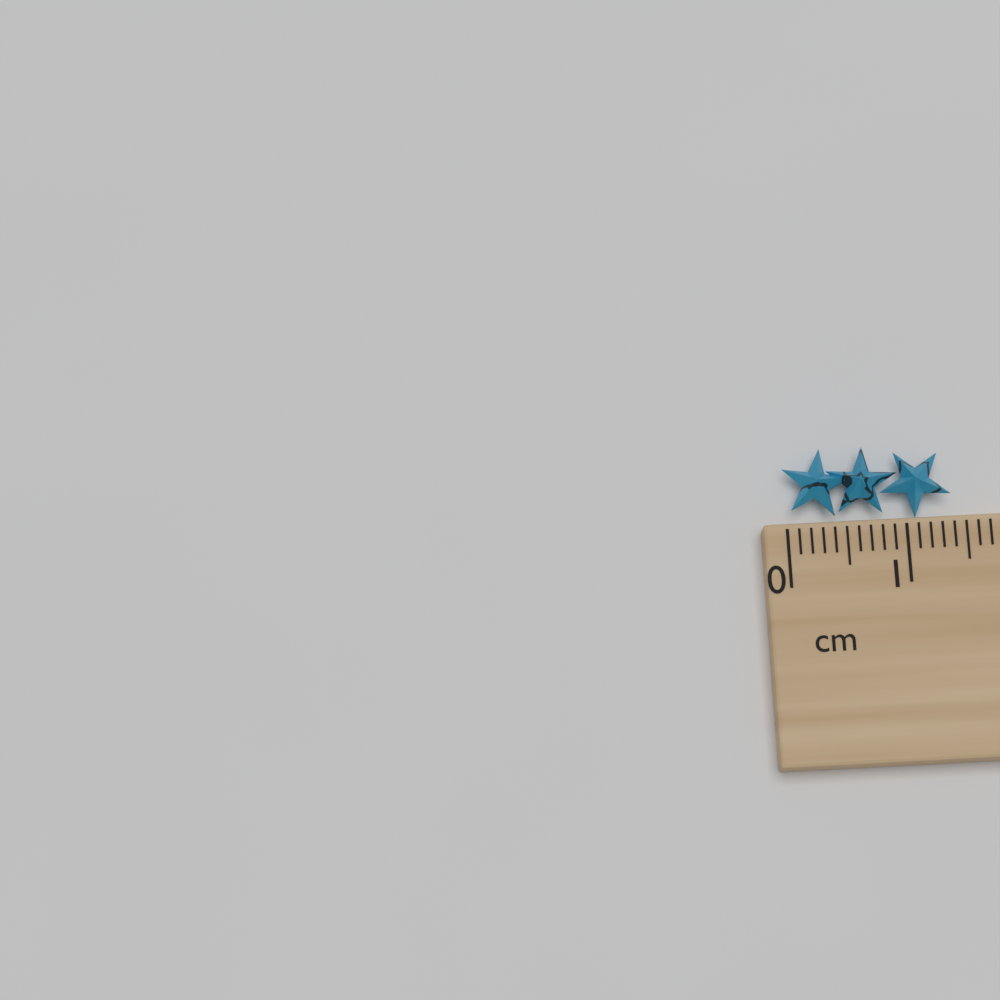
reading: 1.4 cm
